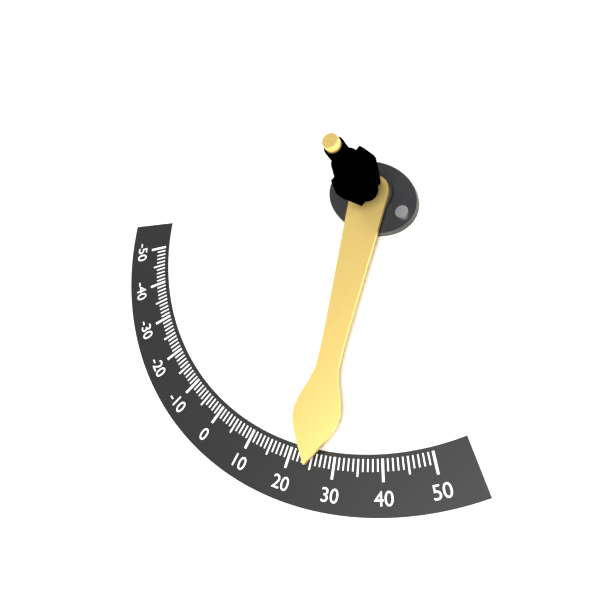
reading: 25 (no unit)
